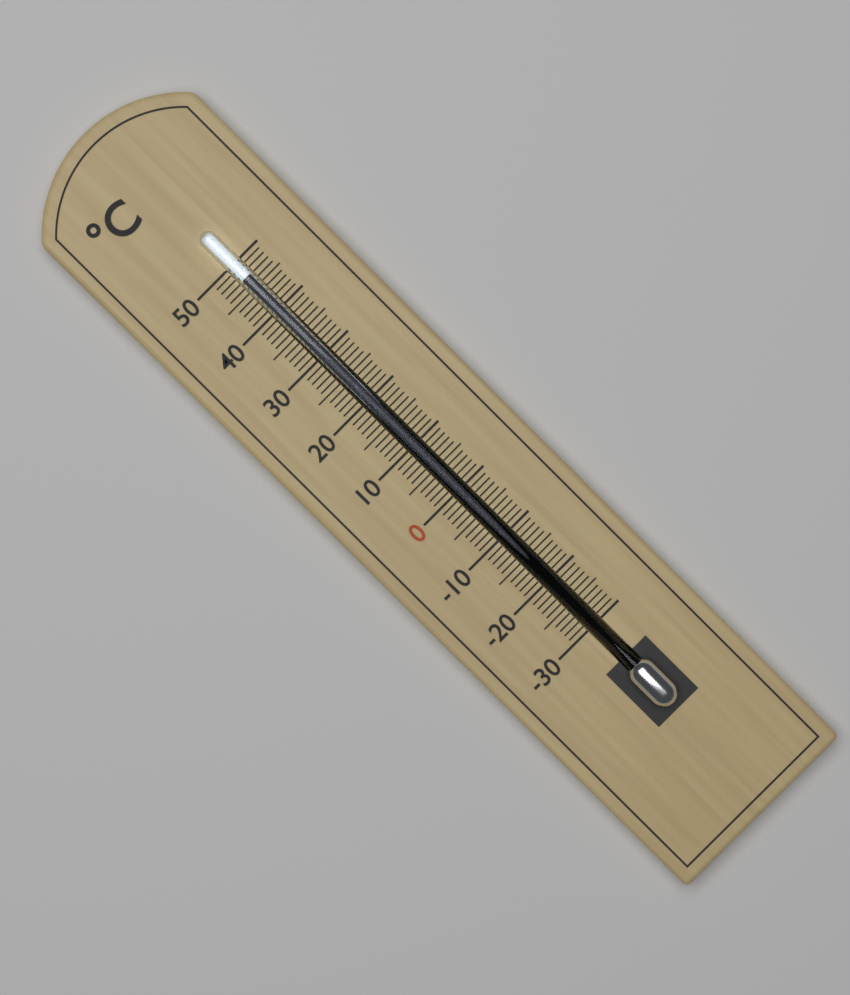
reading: 47 °C
